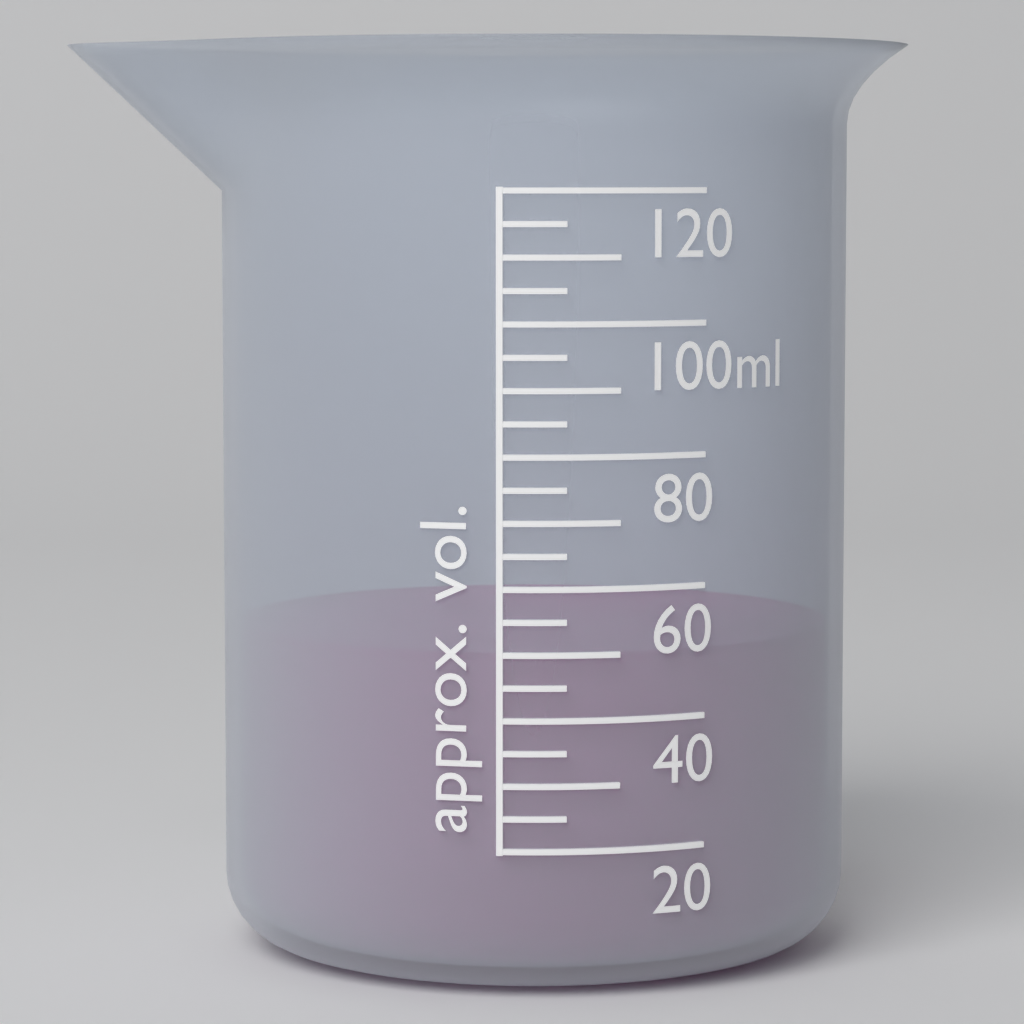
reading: 50 ml
